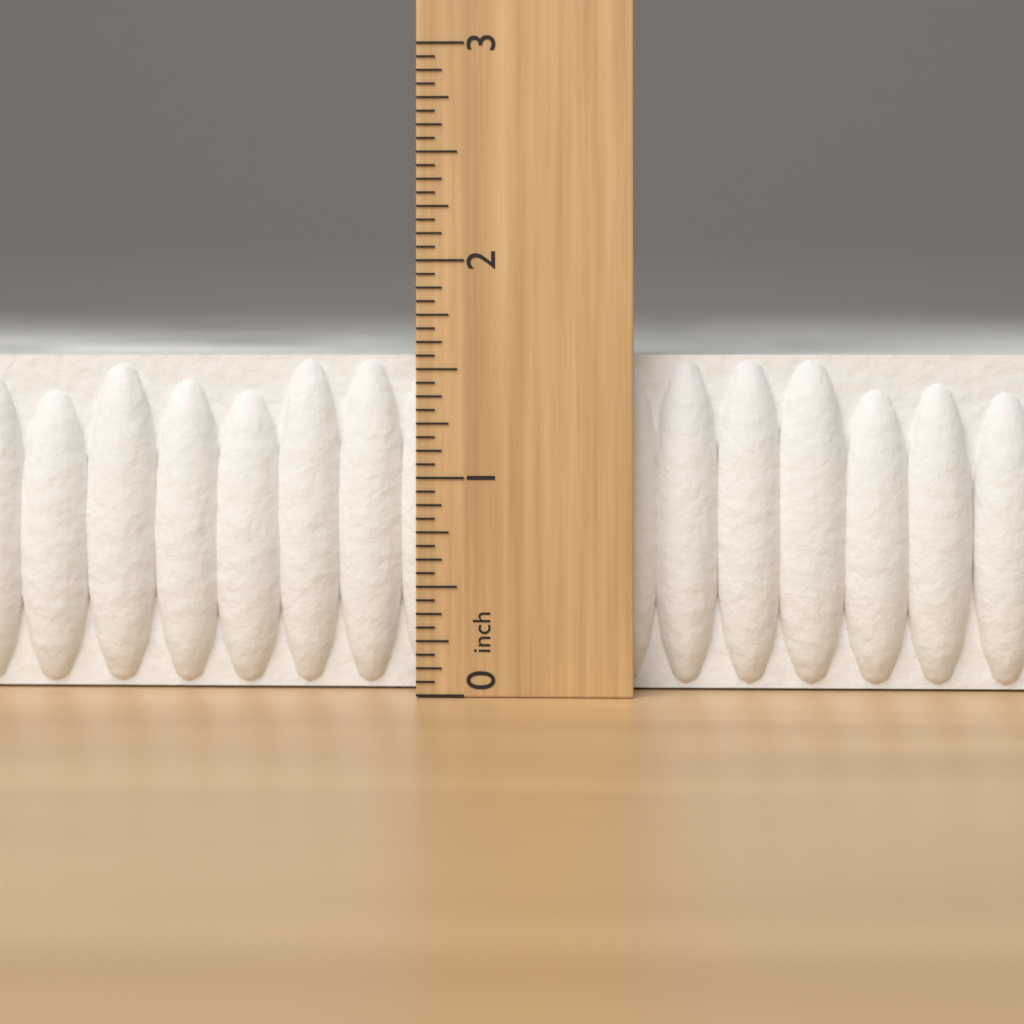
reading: 1.5625 inch
